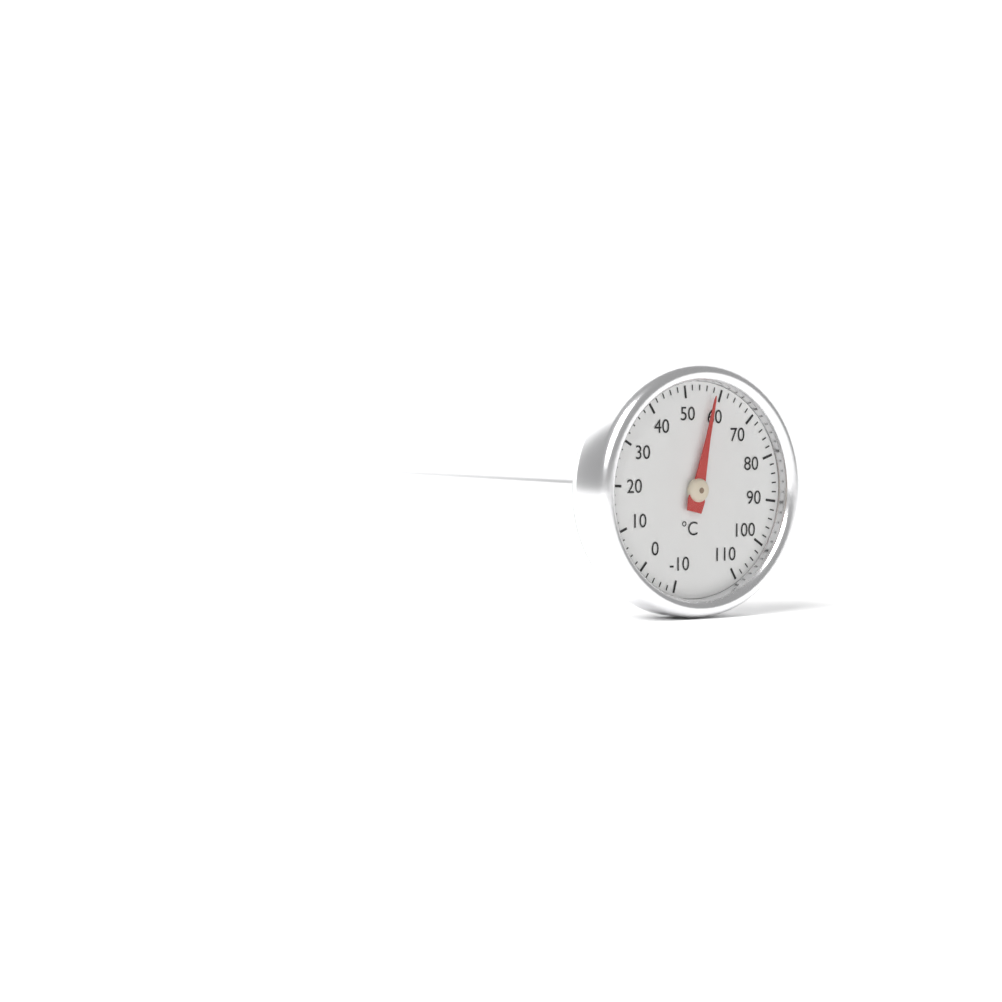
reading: 58 °C
